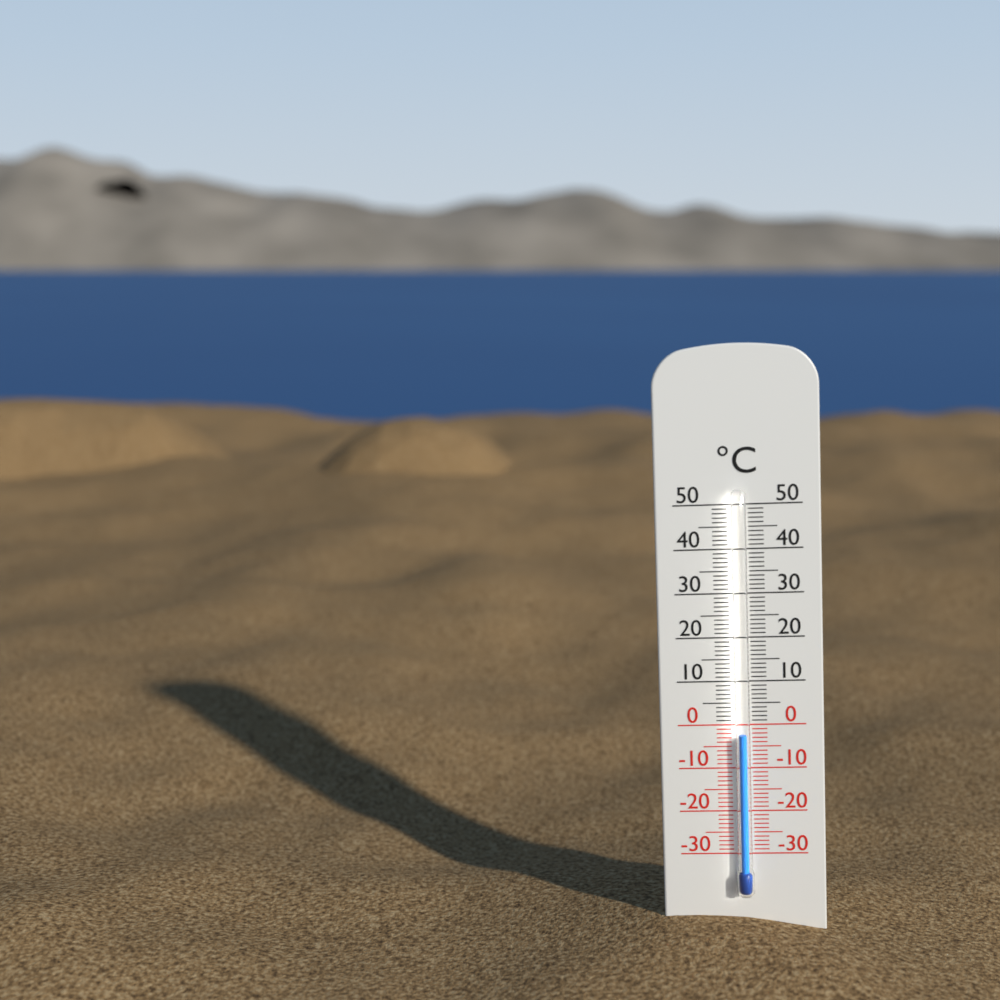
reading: -2 °C
